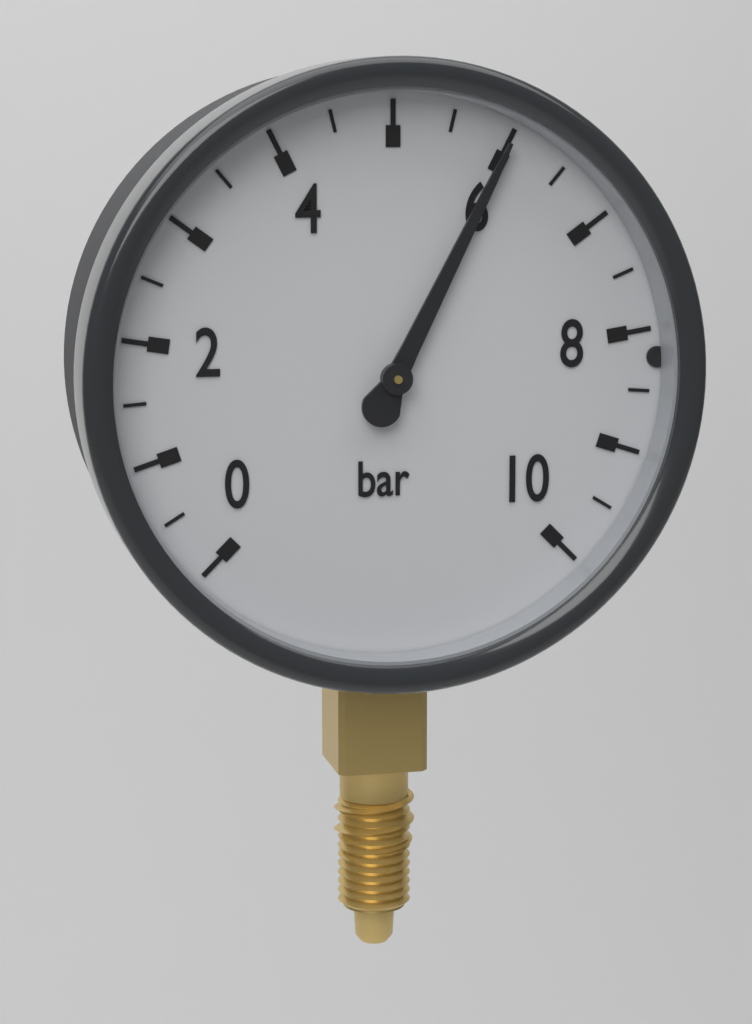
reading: 6.0 bar
